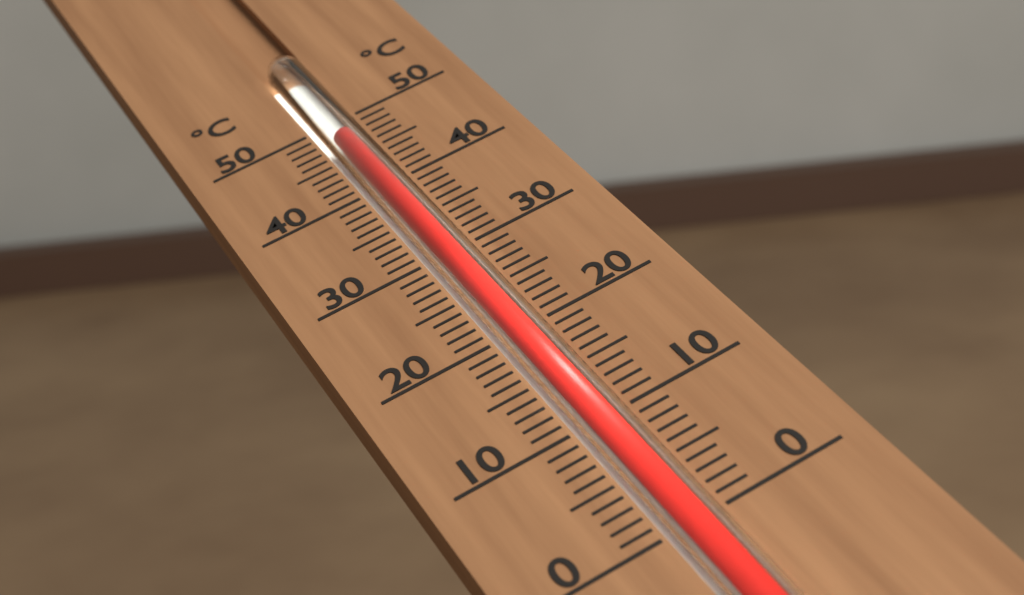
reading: 47 °C
